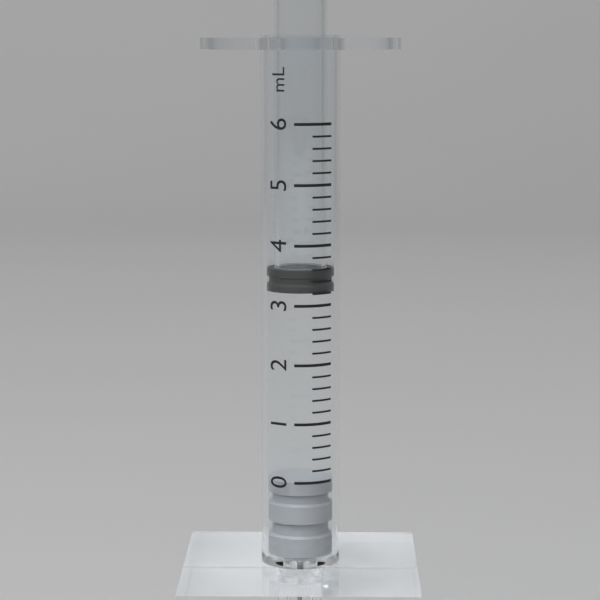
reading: 3.2 mL
